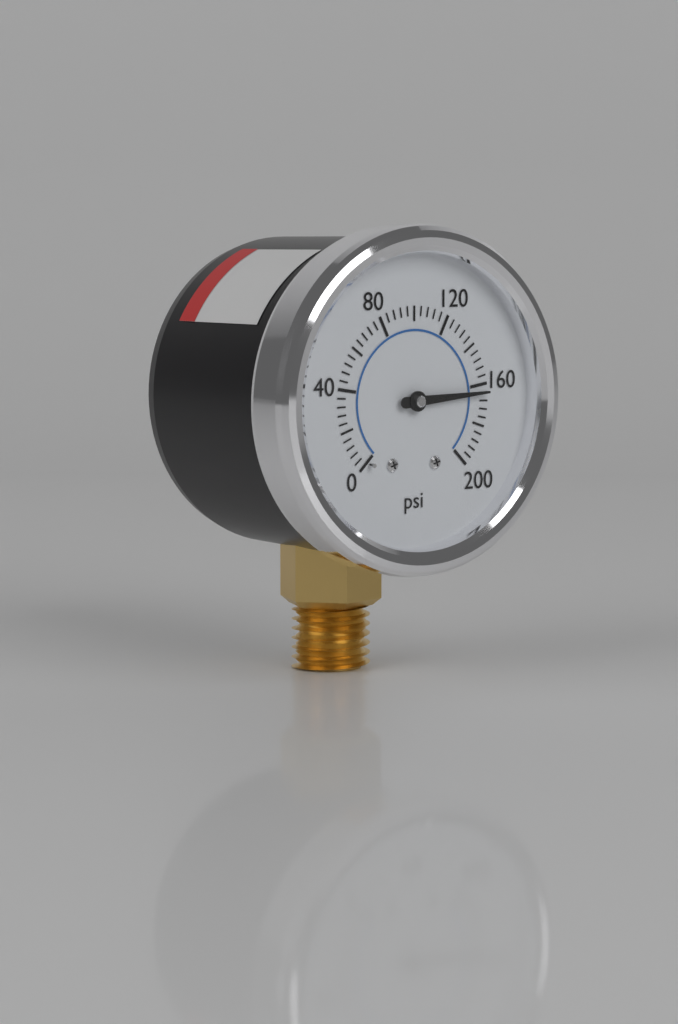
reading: 164 psi
